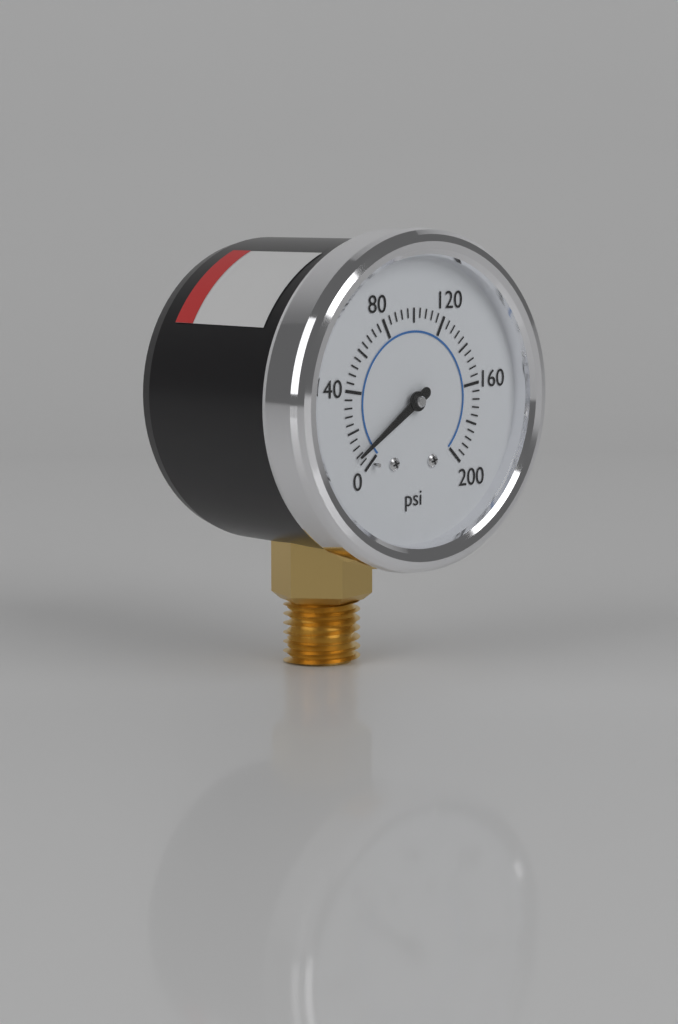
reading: 8 psi
